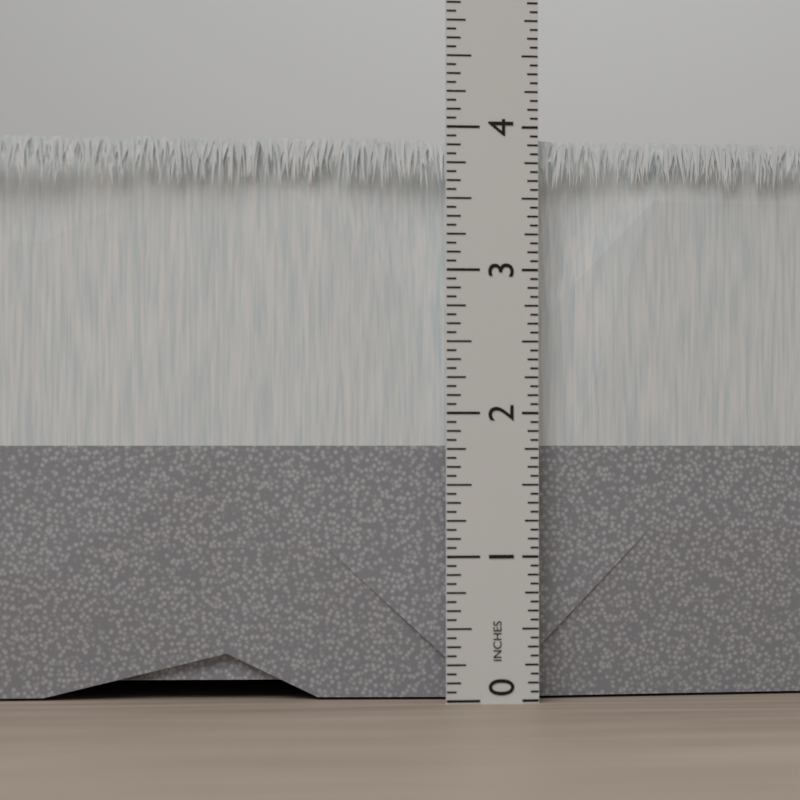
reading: 3.9375 in
